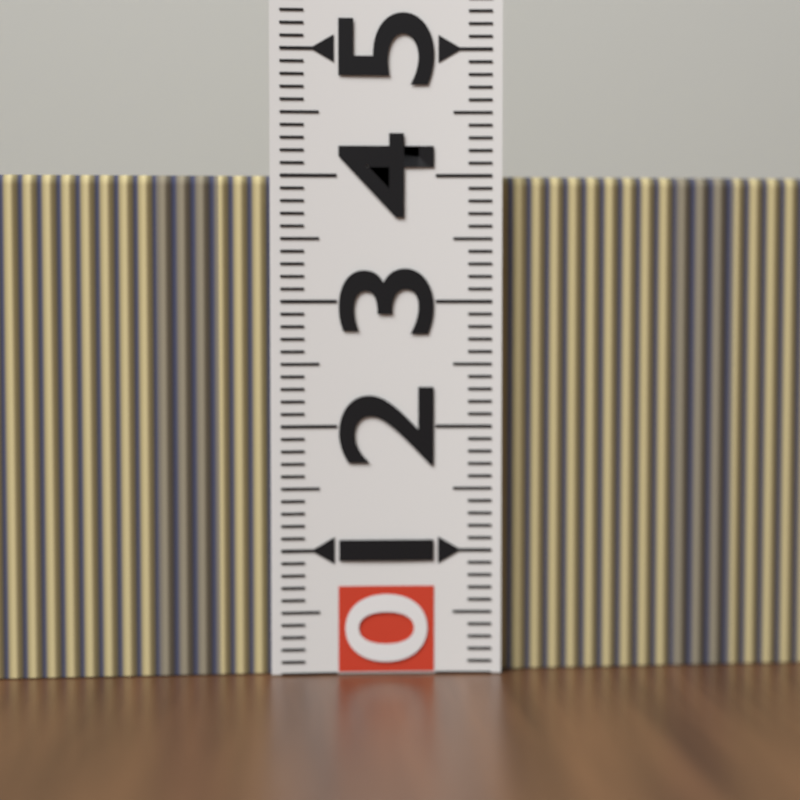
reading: 4.0 (no unit)
